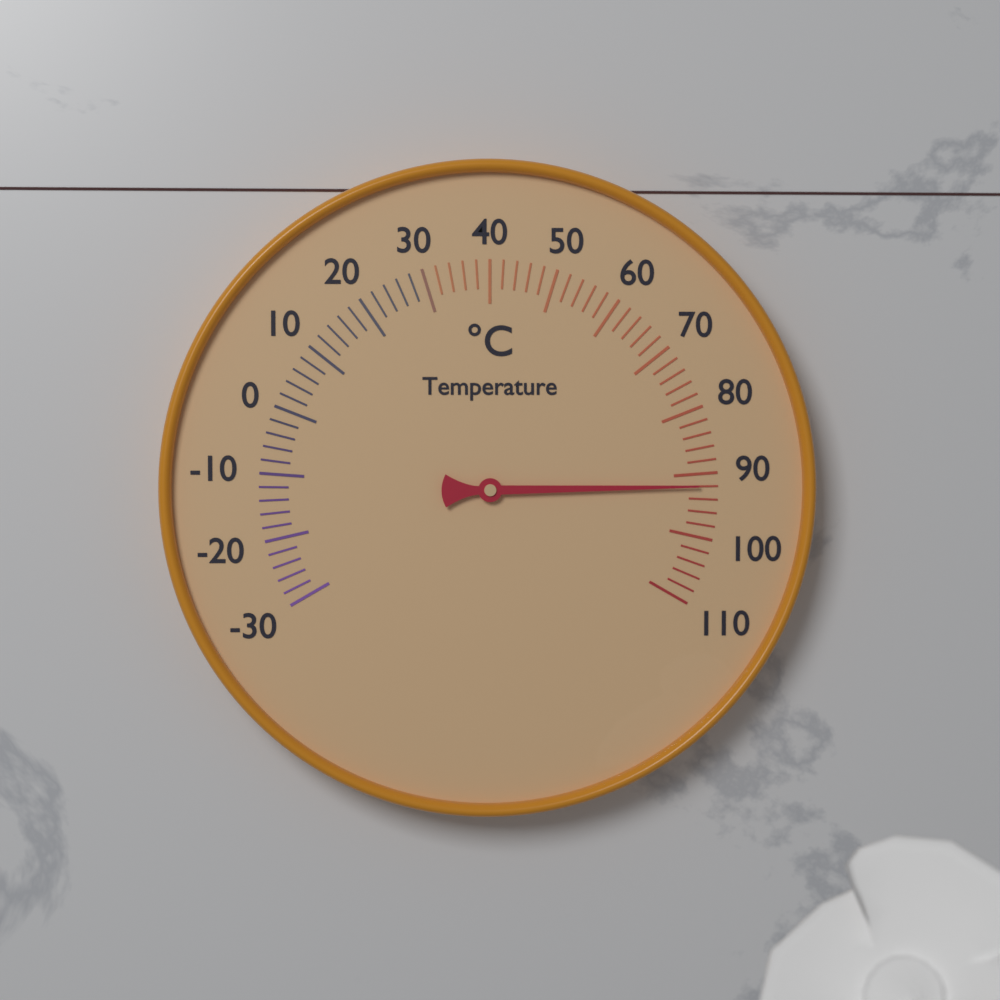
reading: 92 °C
